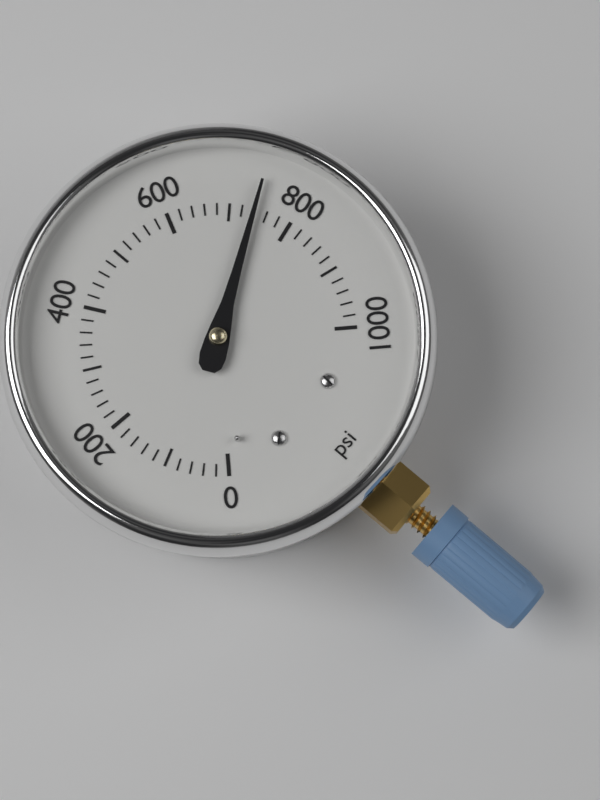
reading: 740 psi
